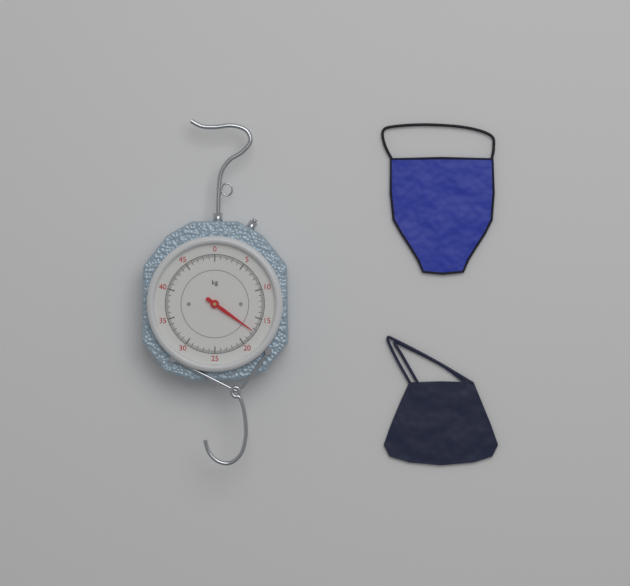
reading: 17.4 kg
